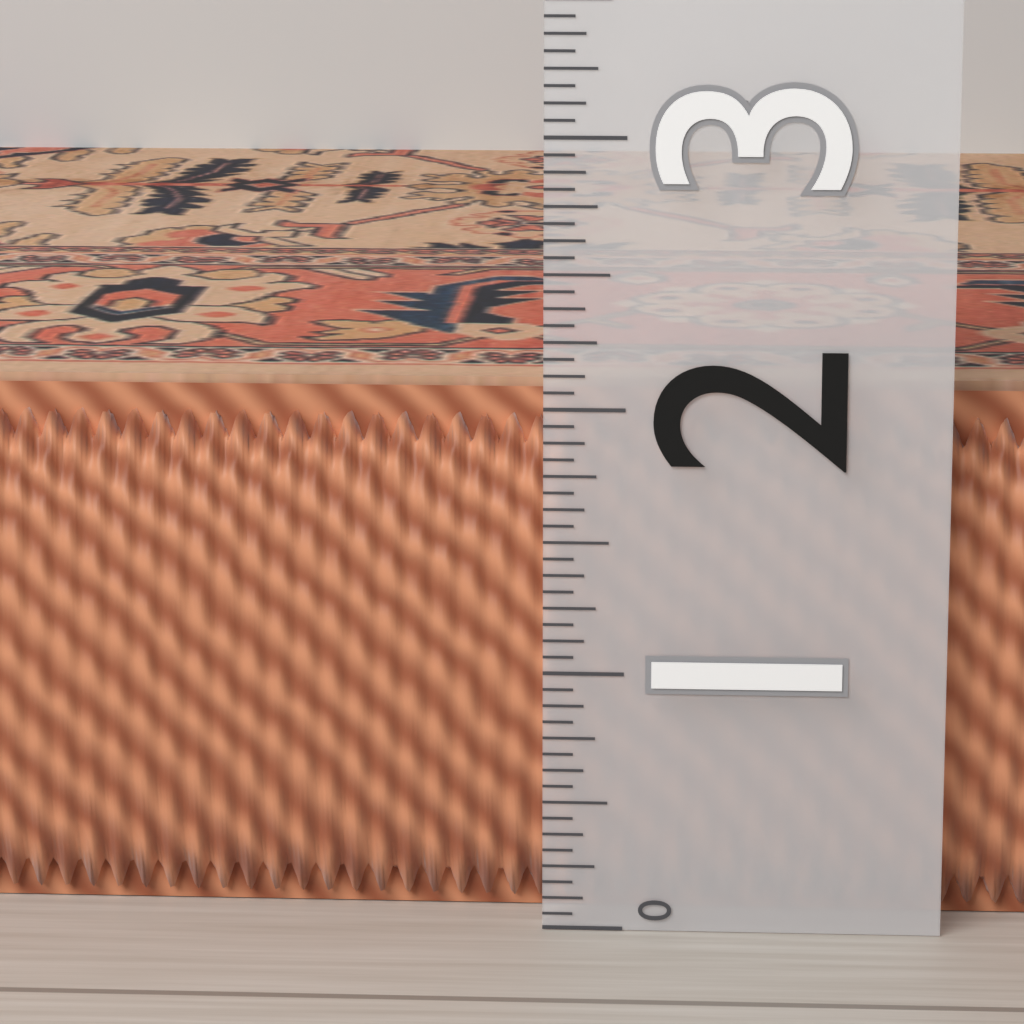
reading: 2.0625 (no unit)
